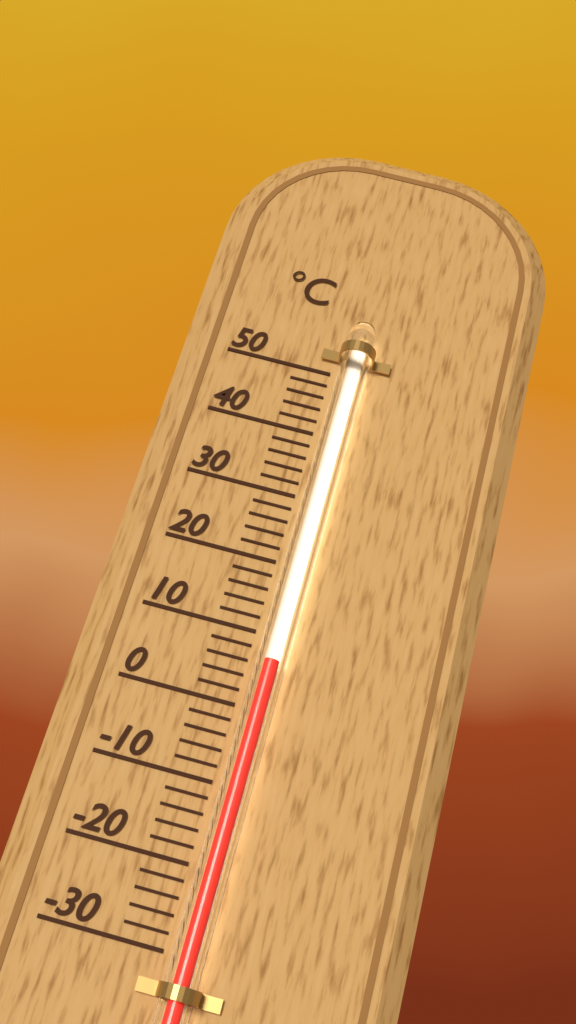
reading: 6 °C
